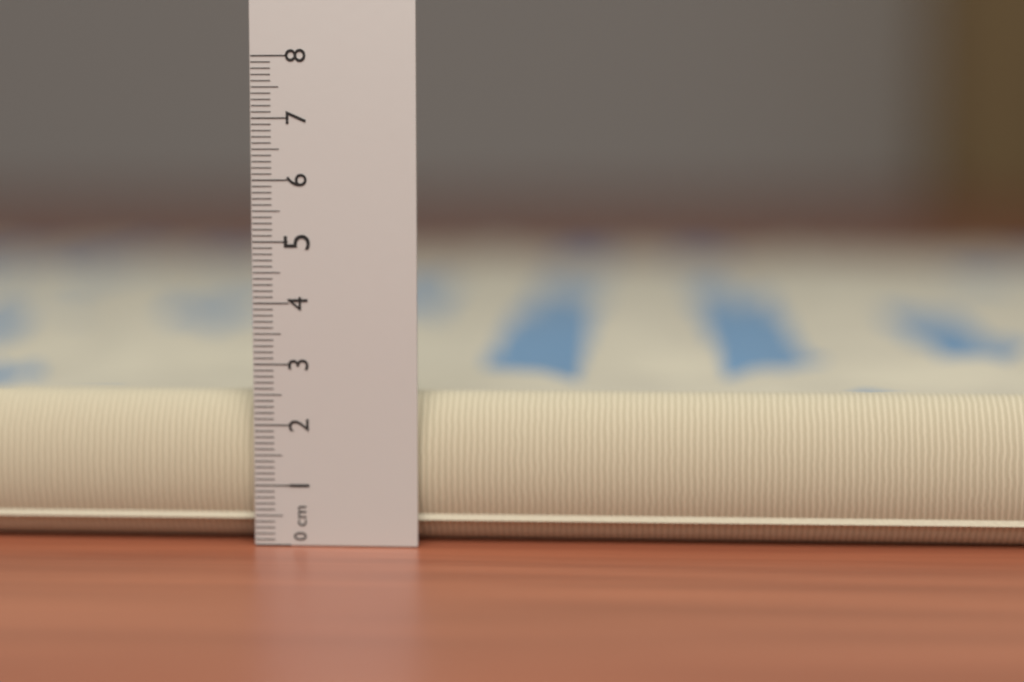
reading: 2.5 cm
